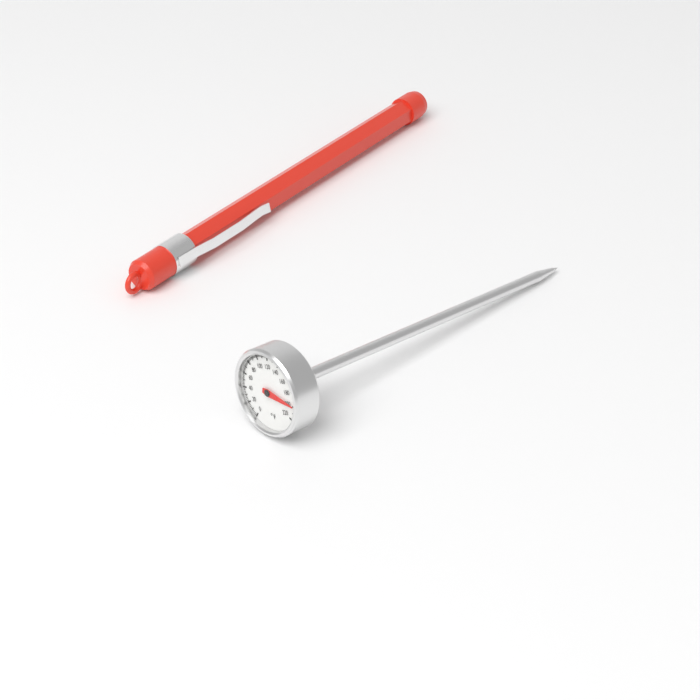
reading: 200 °F
